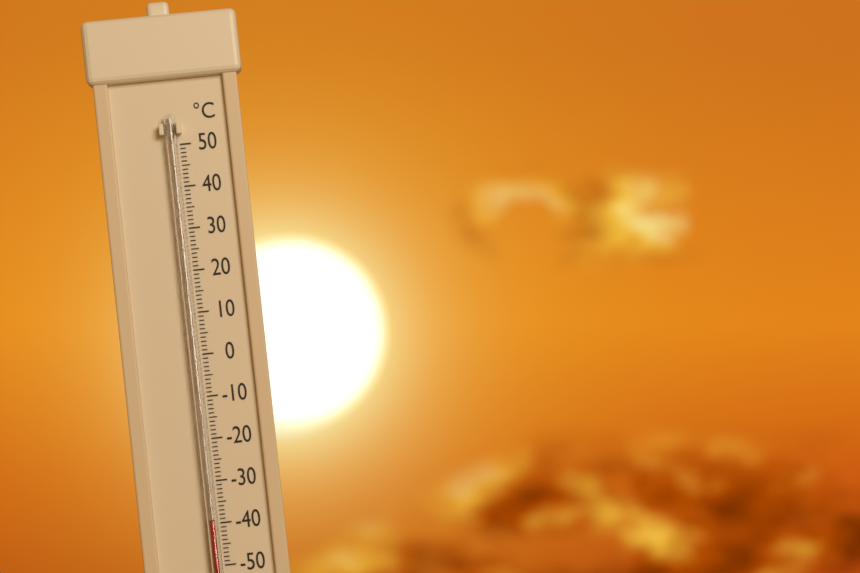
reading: -39 °C
